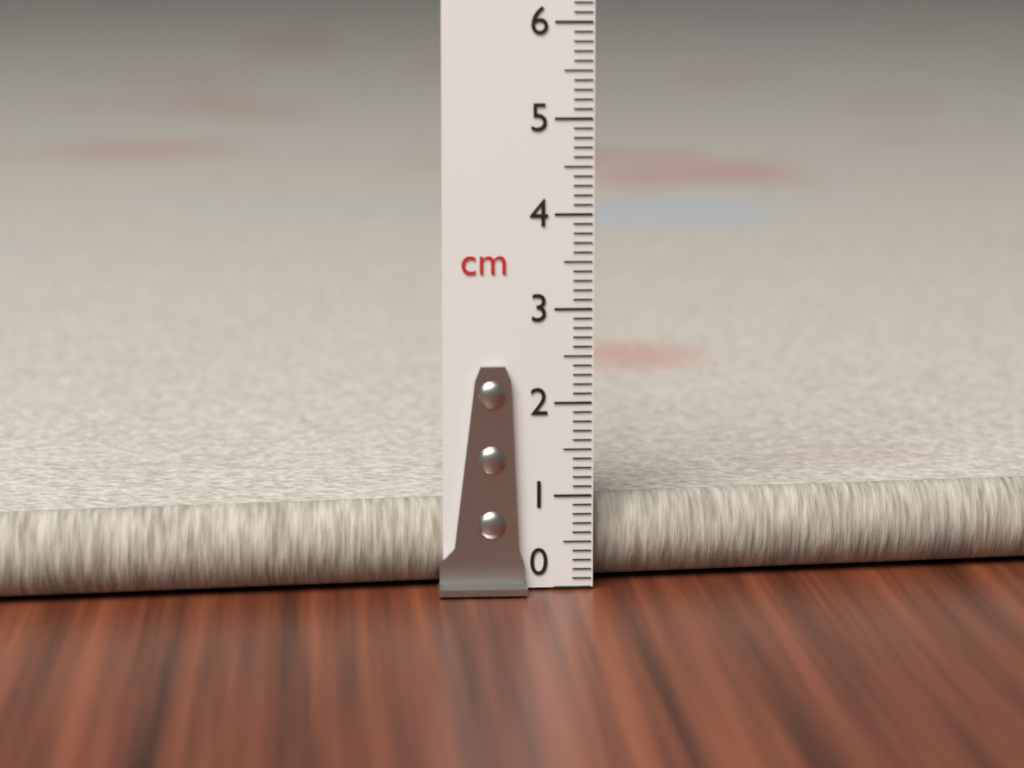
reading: 0.9 cm
